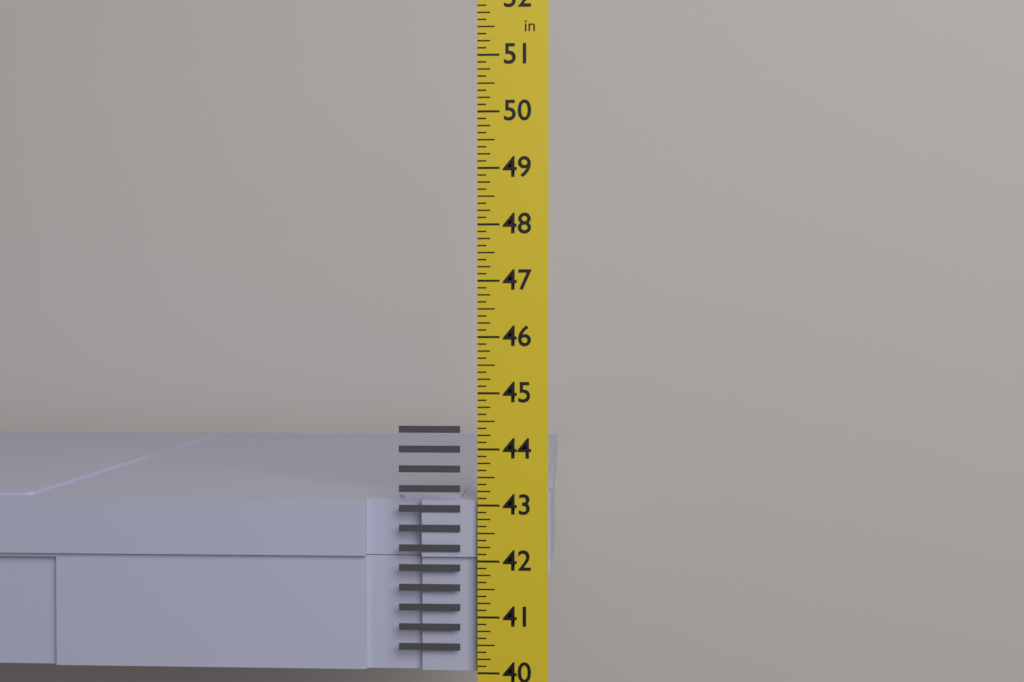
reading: 43.125 in
